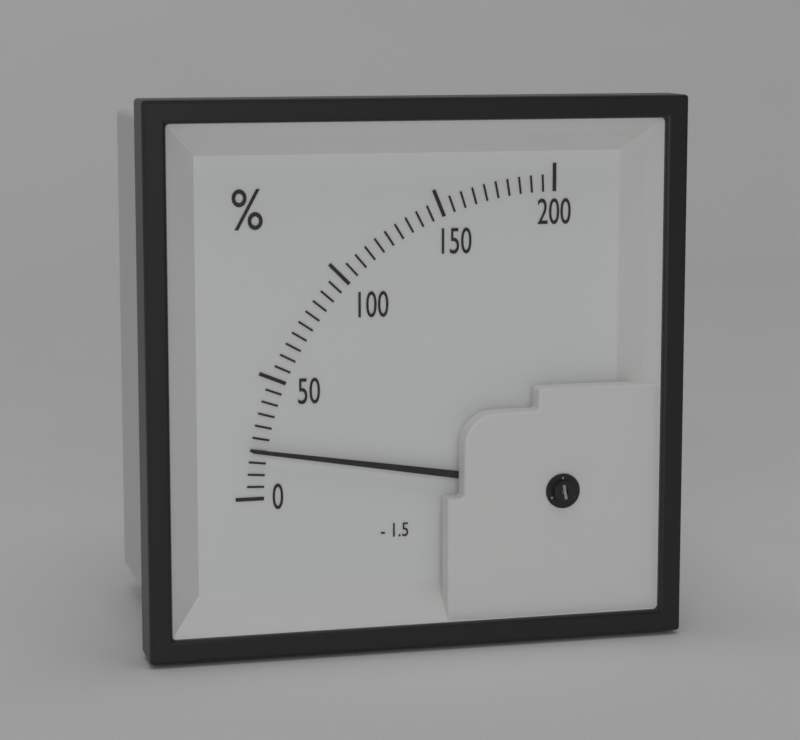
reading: 20 %
